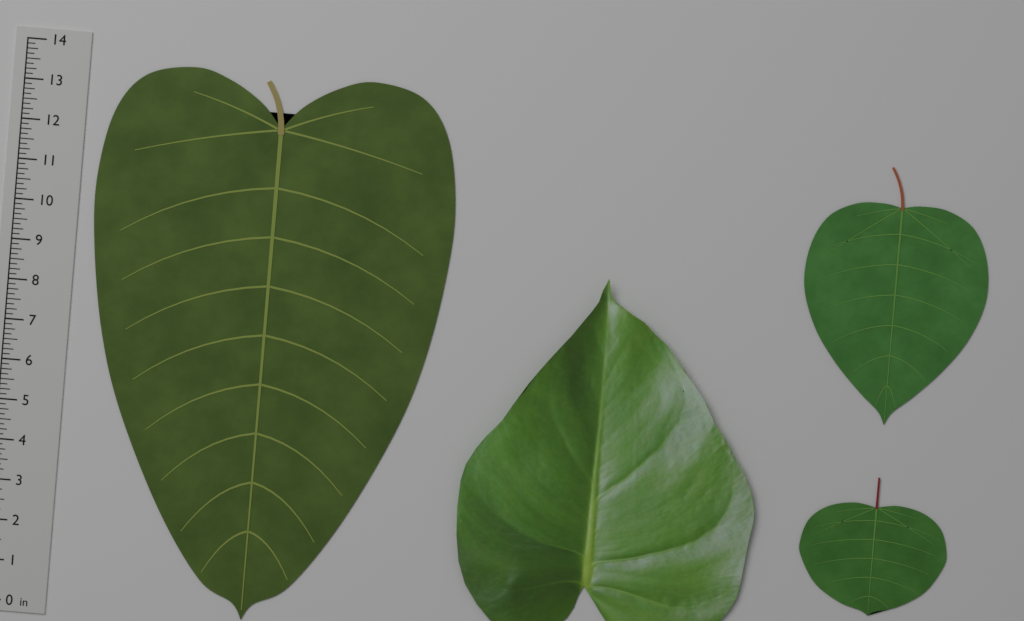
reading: 13.625 in
